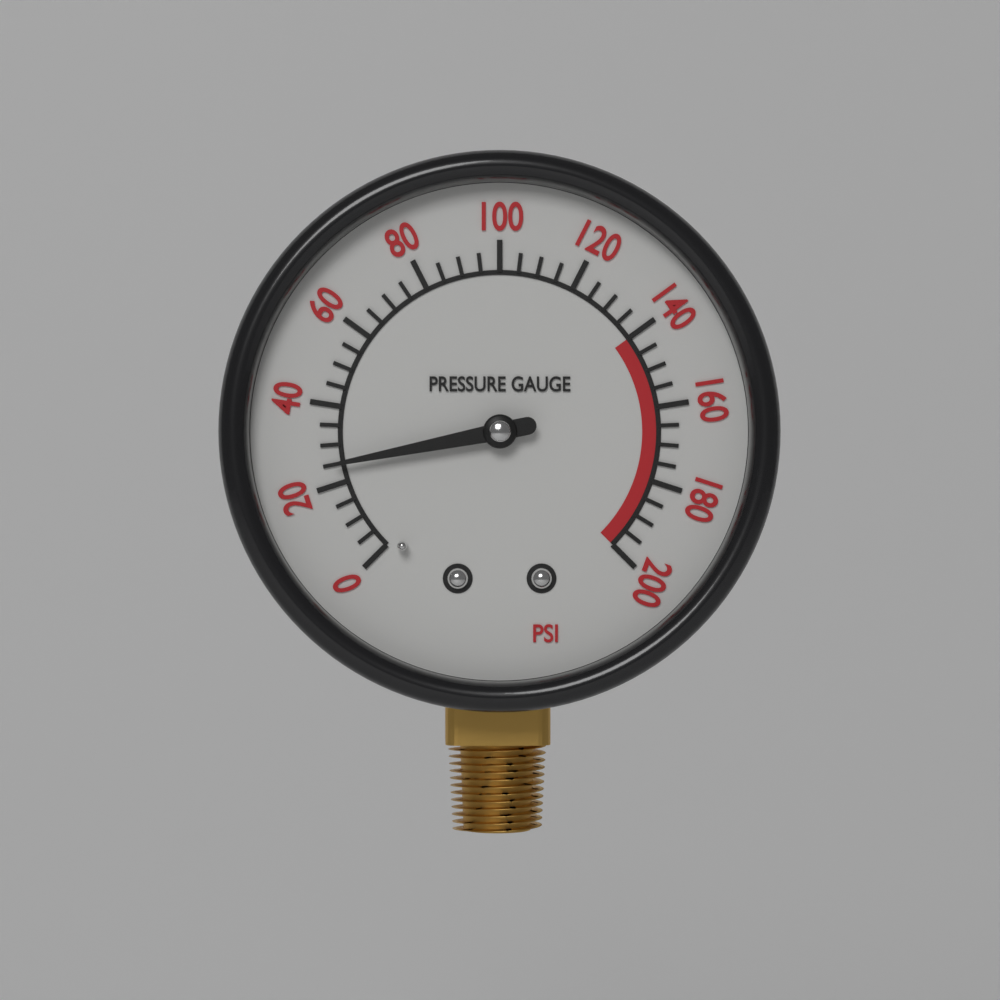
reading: 25 psi
